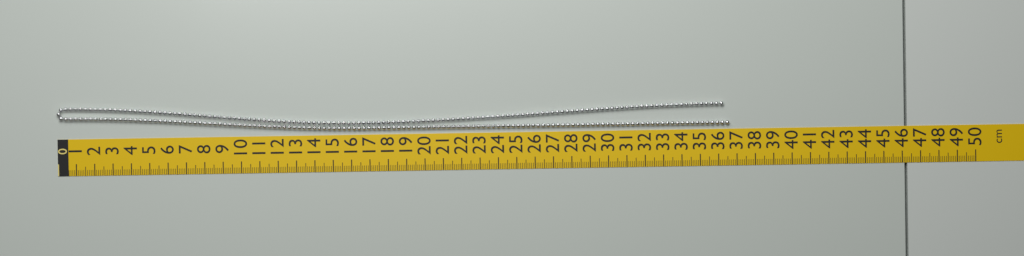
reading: 36.6 cm
